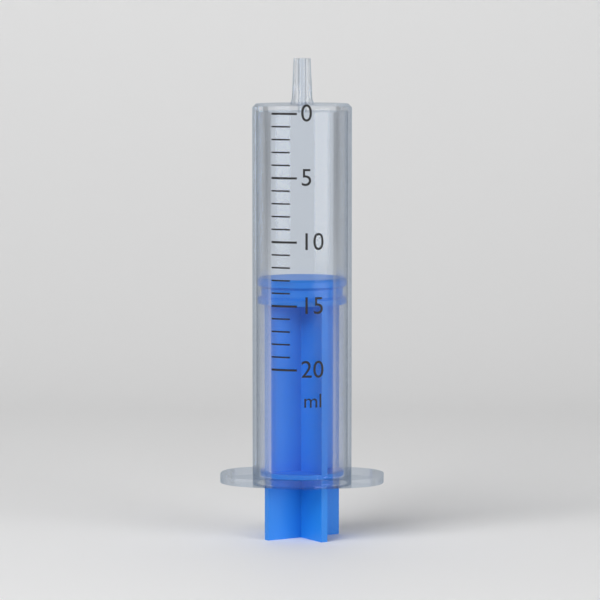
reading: 13 ml
